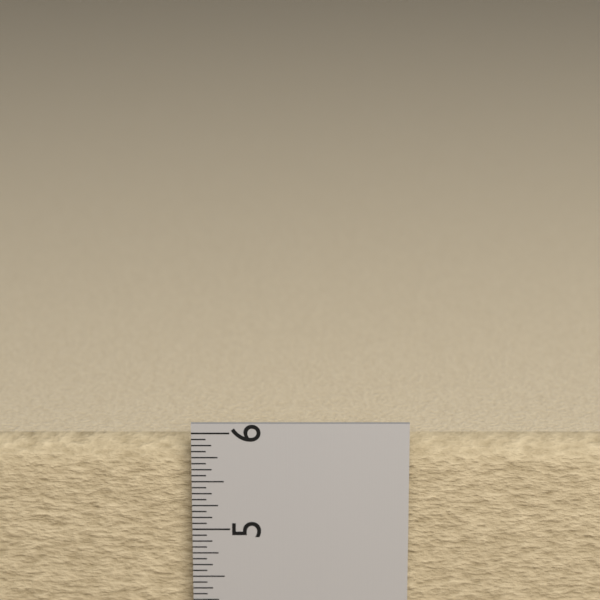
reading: 5.8750 in
